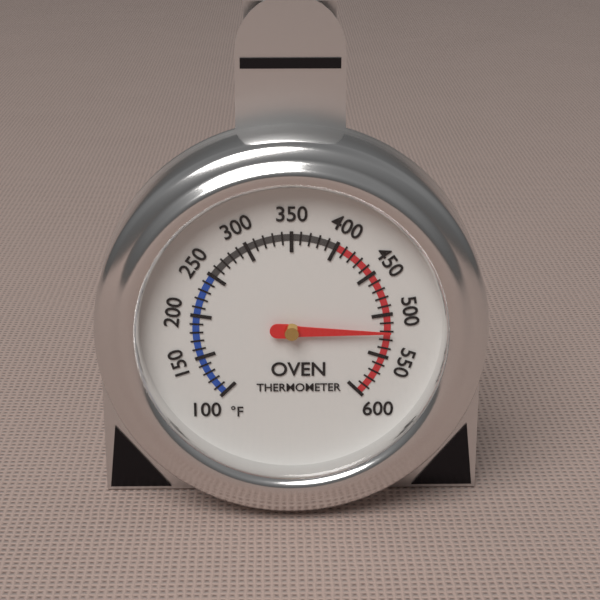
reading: 520 °F
